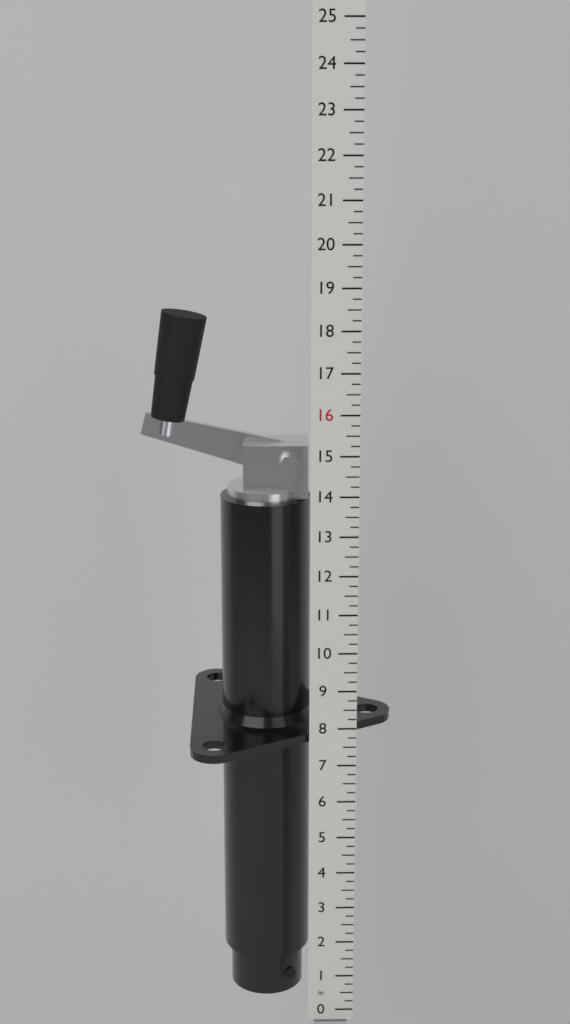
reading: 18.25 in
